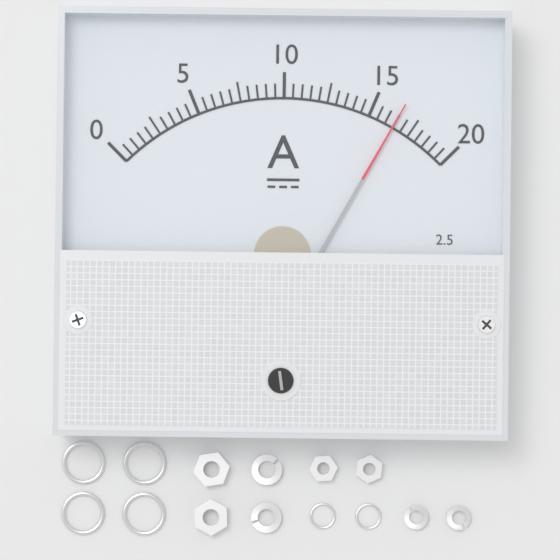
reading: 16.5 A
